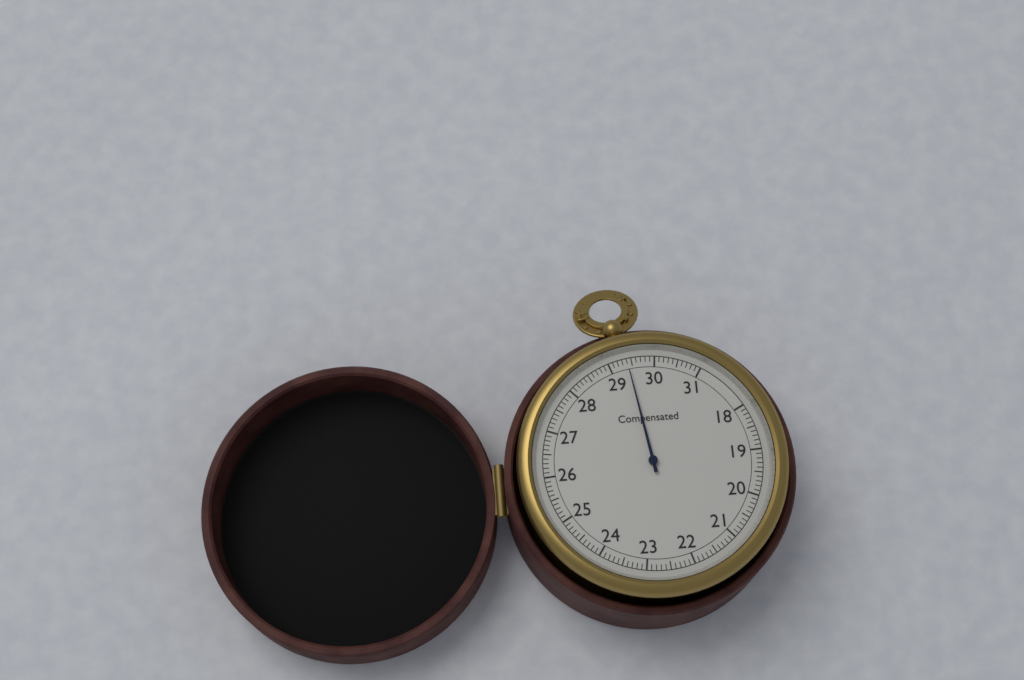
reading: 29.4 (no unit)
